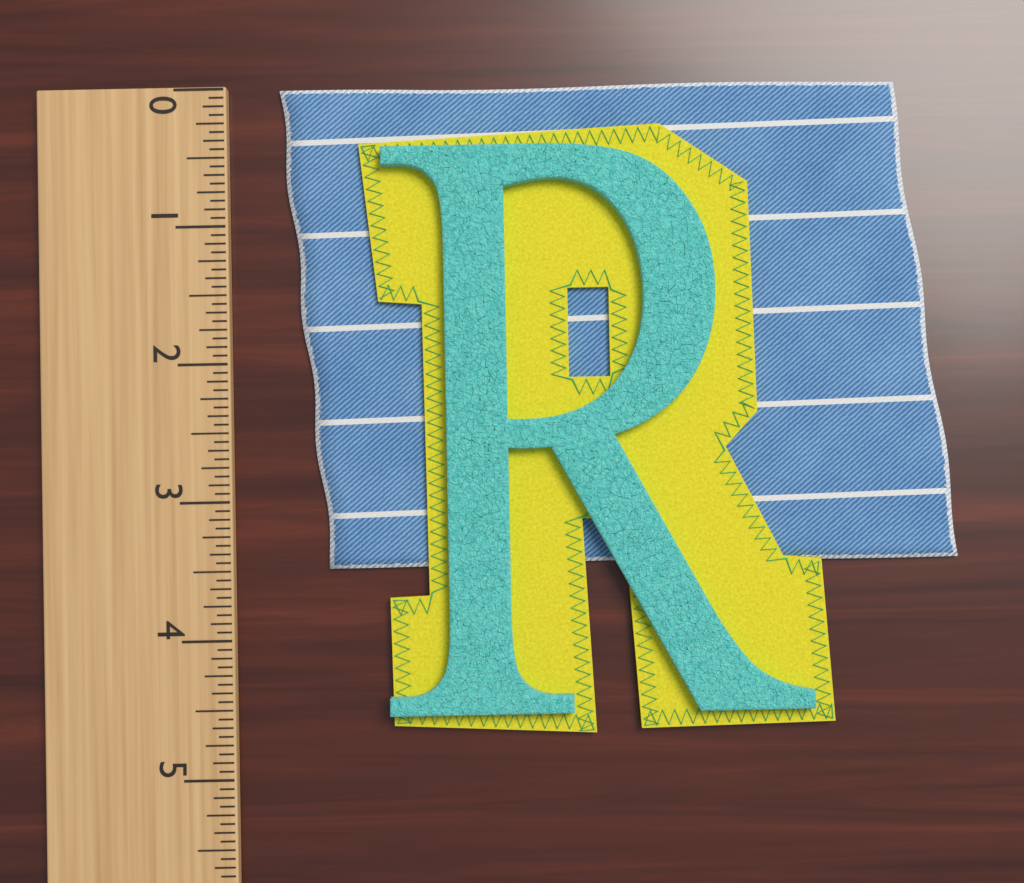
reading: 3.5000 (no unit)
